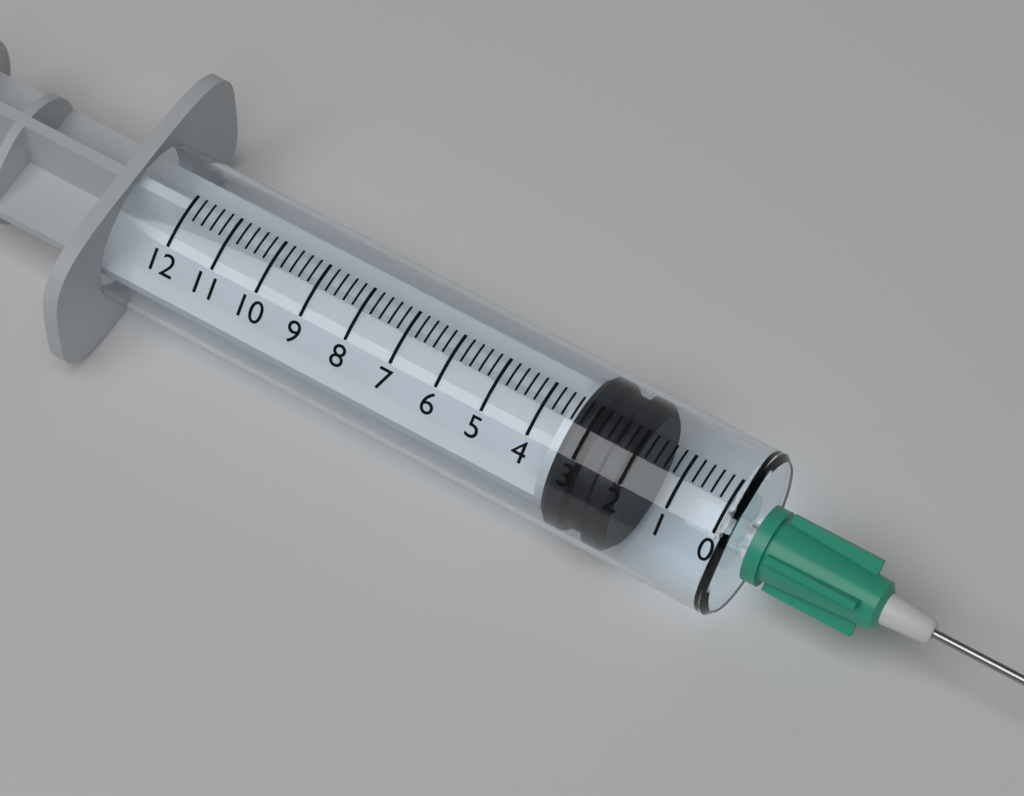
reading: 2.0 (no unit)
